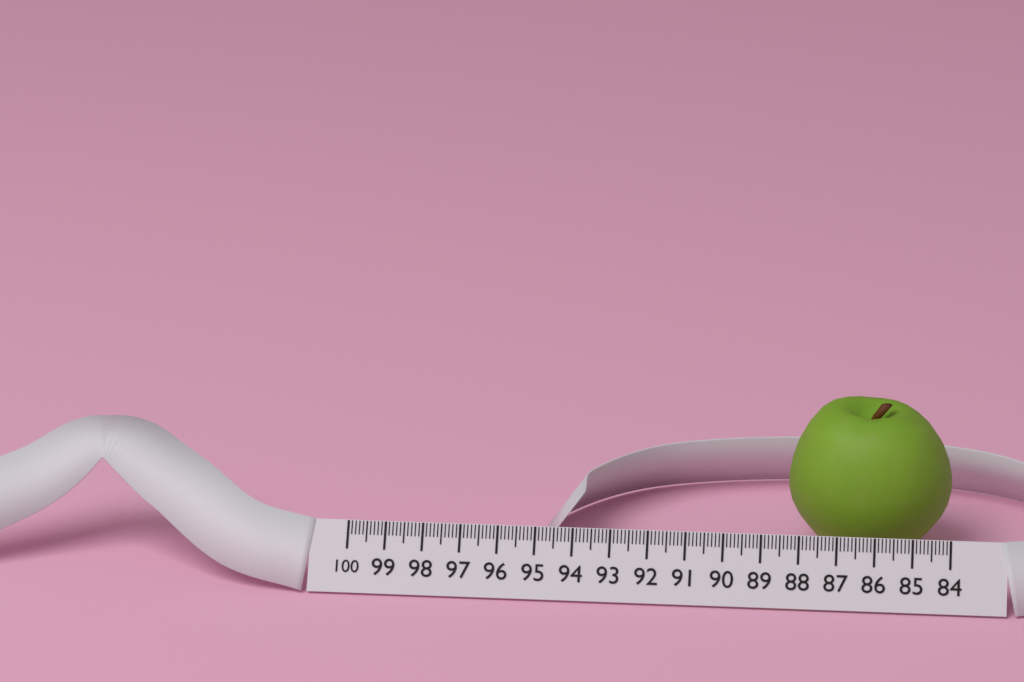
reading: 88.4 (no unit)
